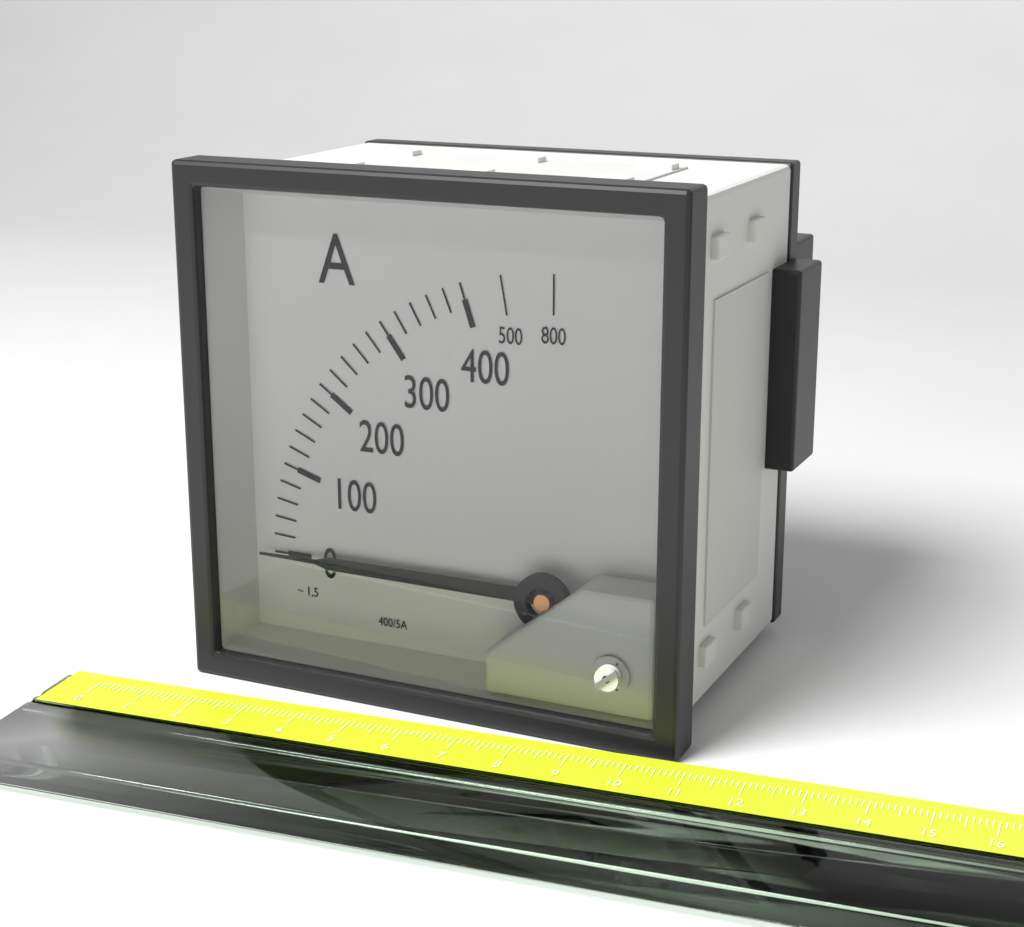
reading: 0 A
